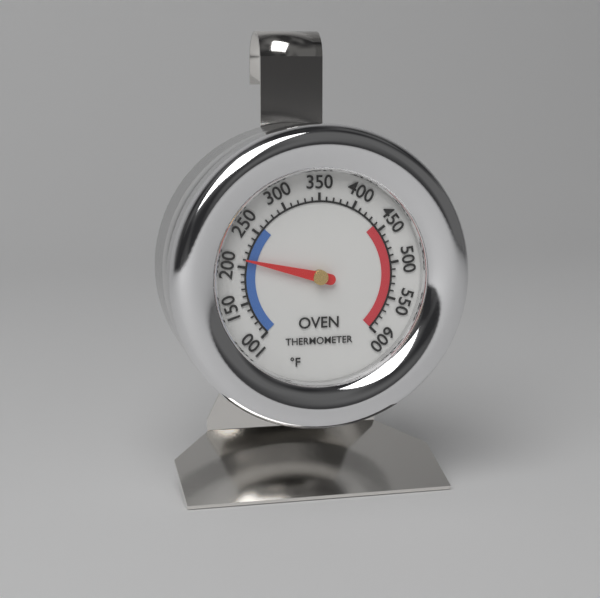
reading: 210 °F
